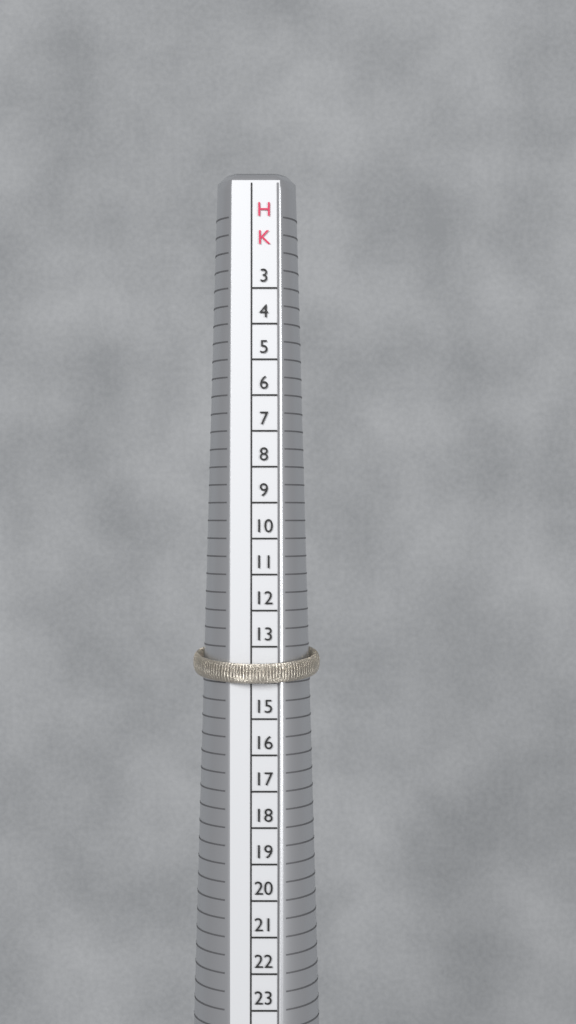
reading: 14 HK
